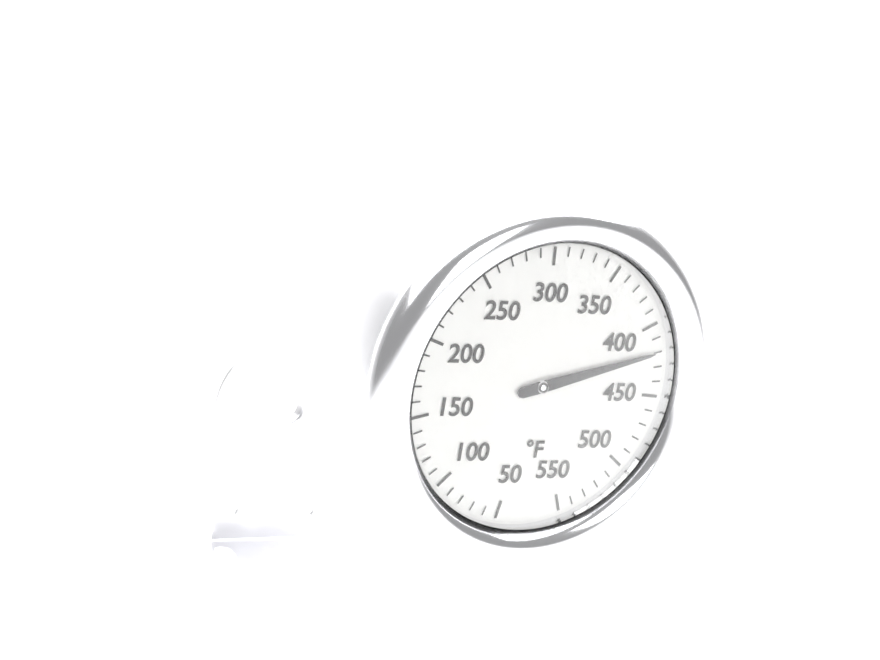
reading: 420 °F
